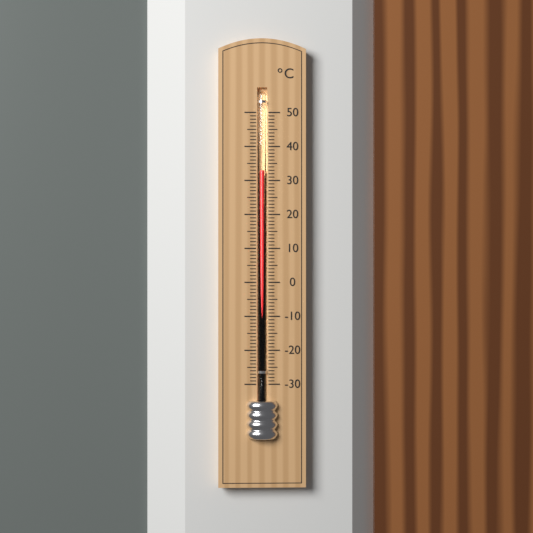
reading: 33 °C
